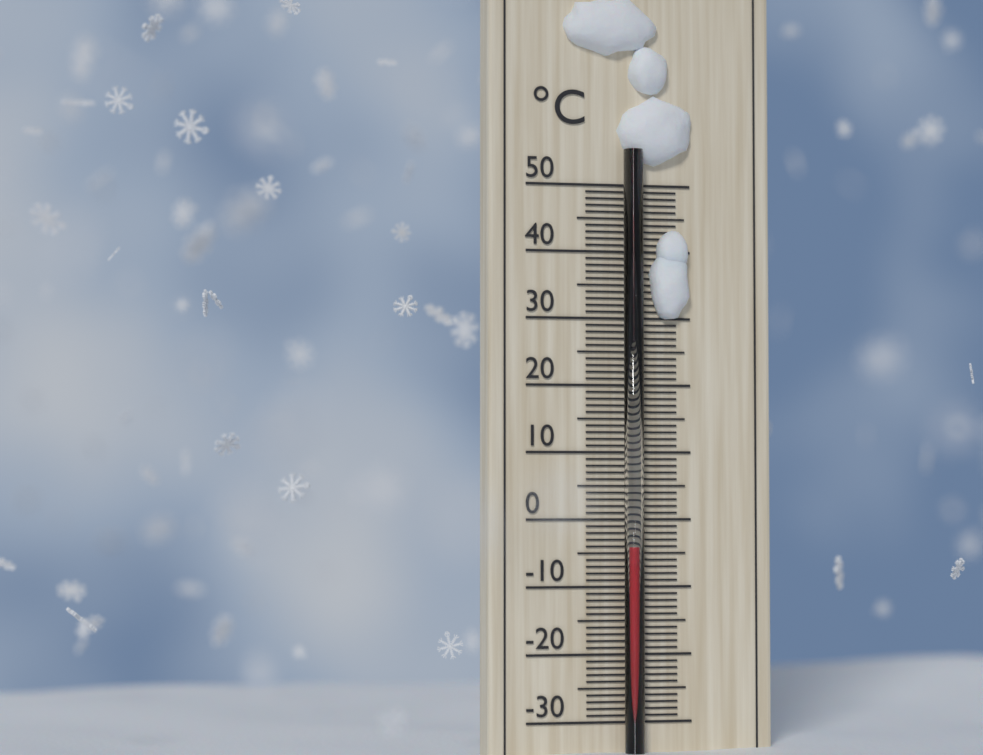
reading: -4 °C
